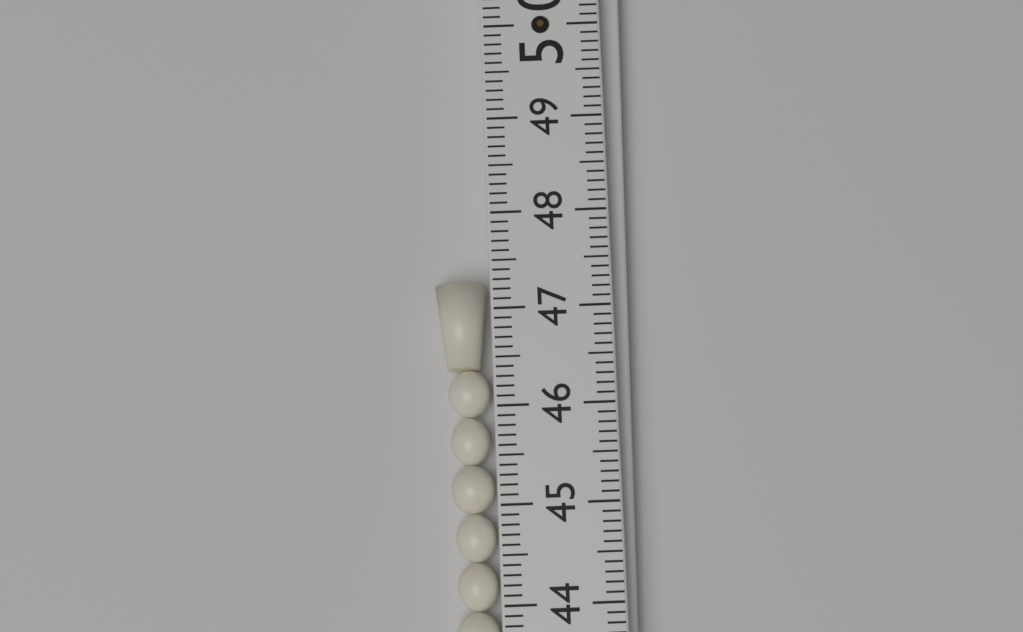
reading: 47.3 (no unit)
